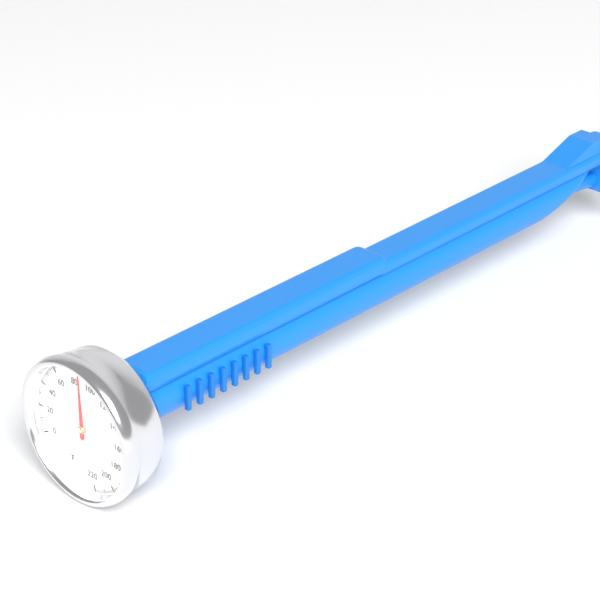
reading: 88 °F
